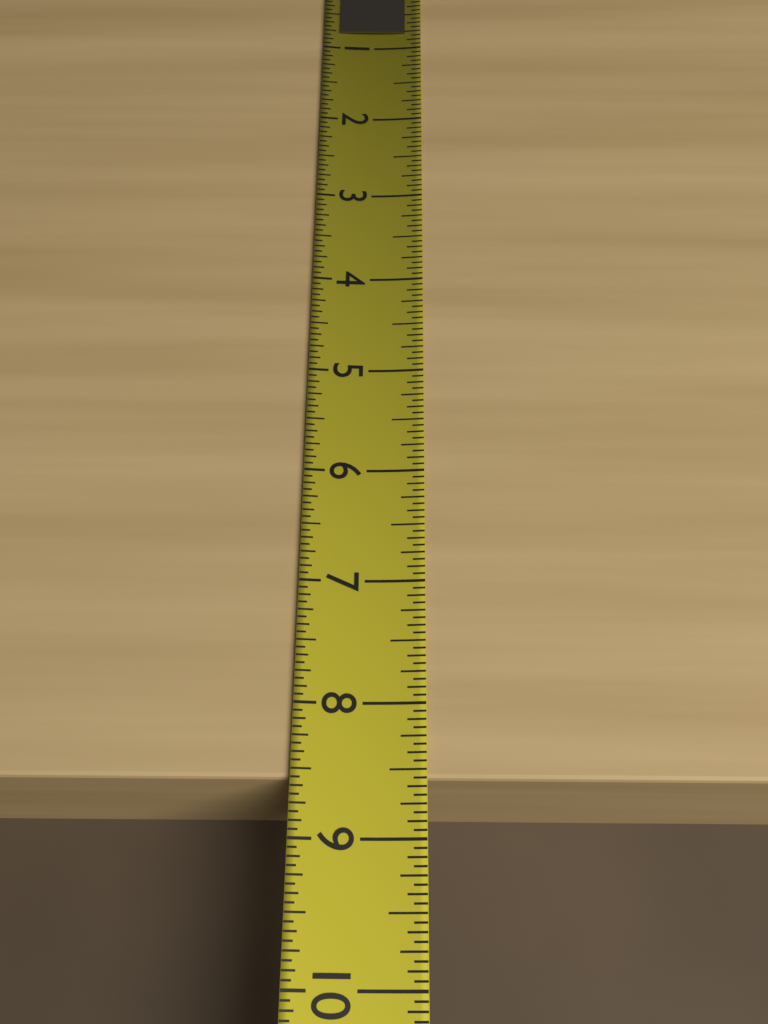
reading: 8.5625 (no unit)
